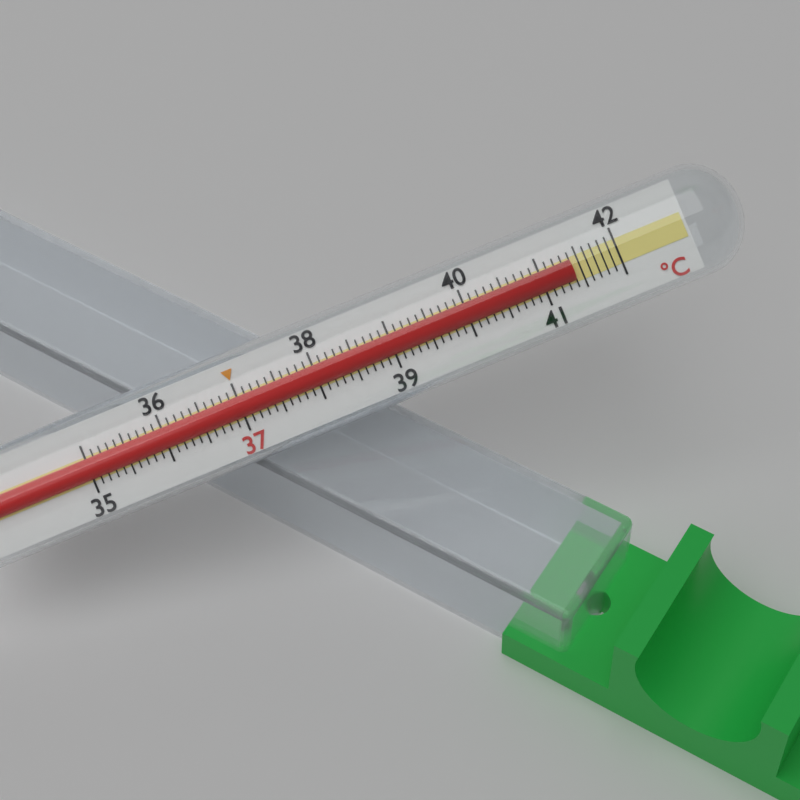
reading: 41.4 °C
